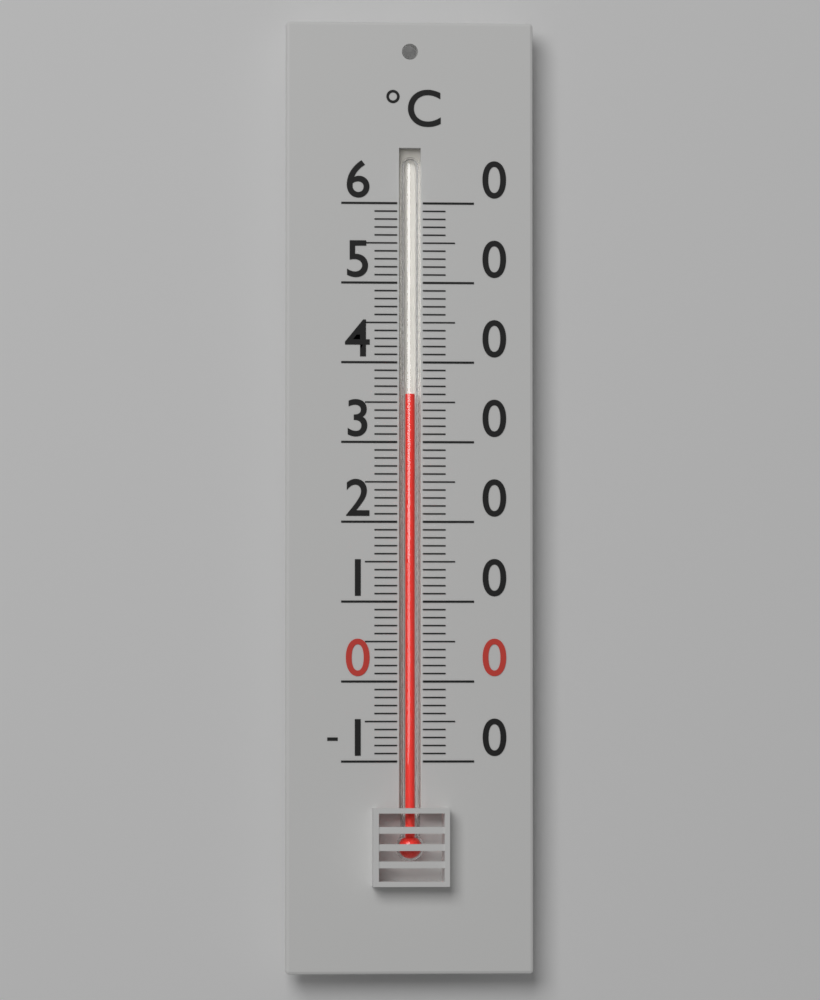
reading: 36 °C
